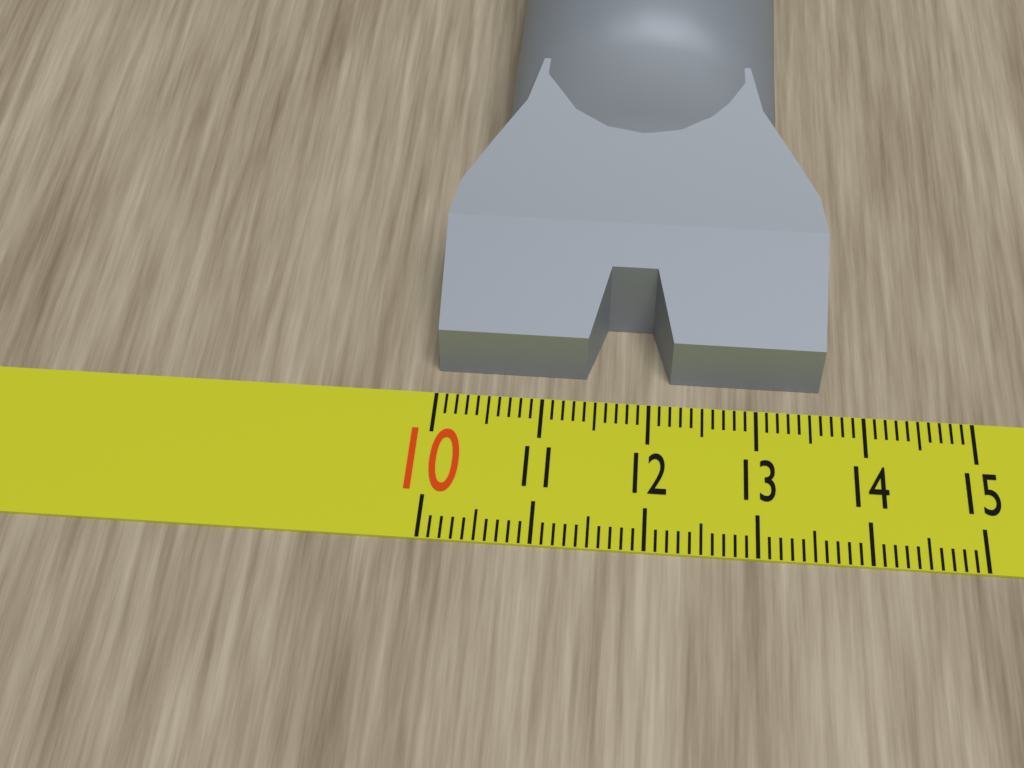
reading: 13.6 (no unit)
